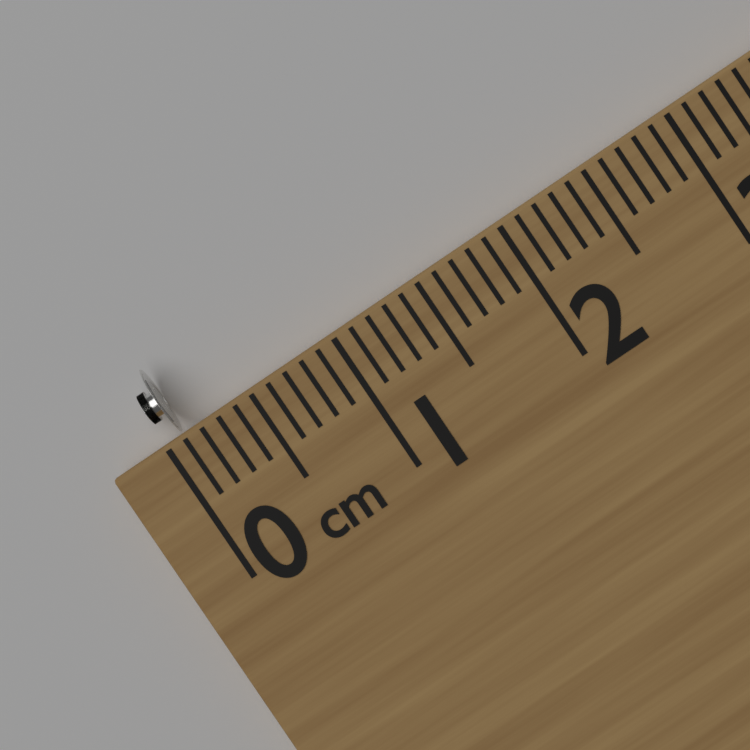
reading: 0.1 cm
